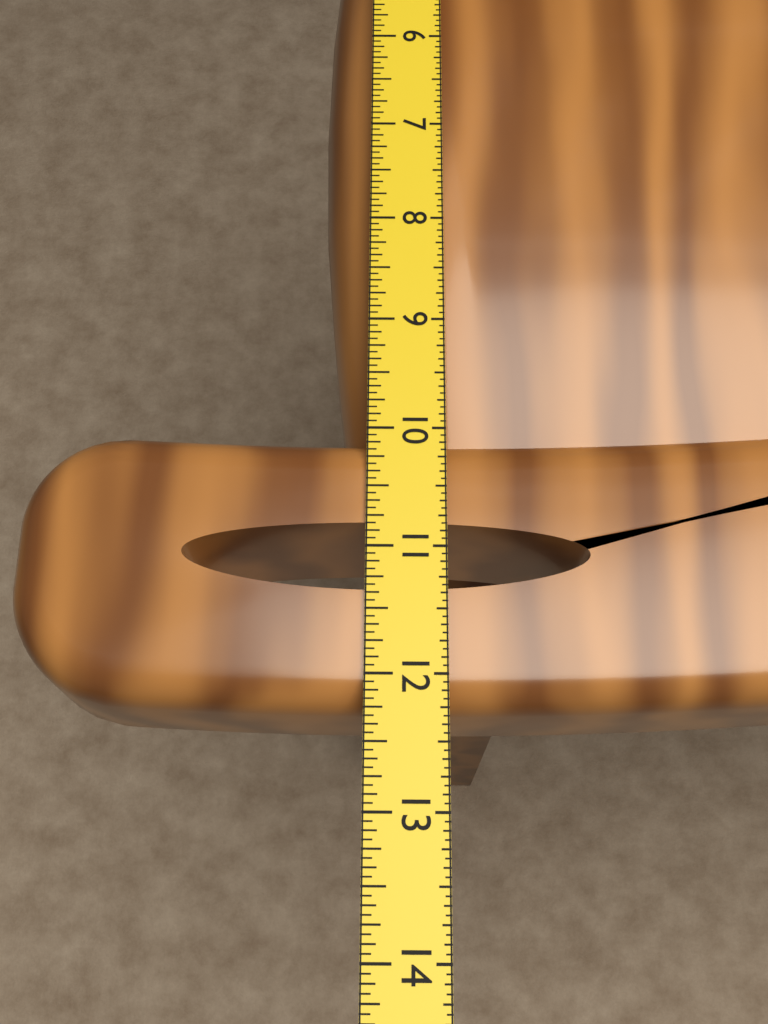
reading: 12.2500 in
